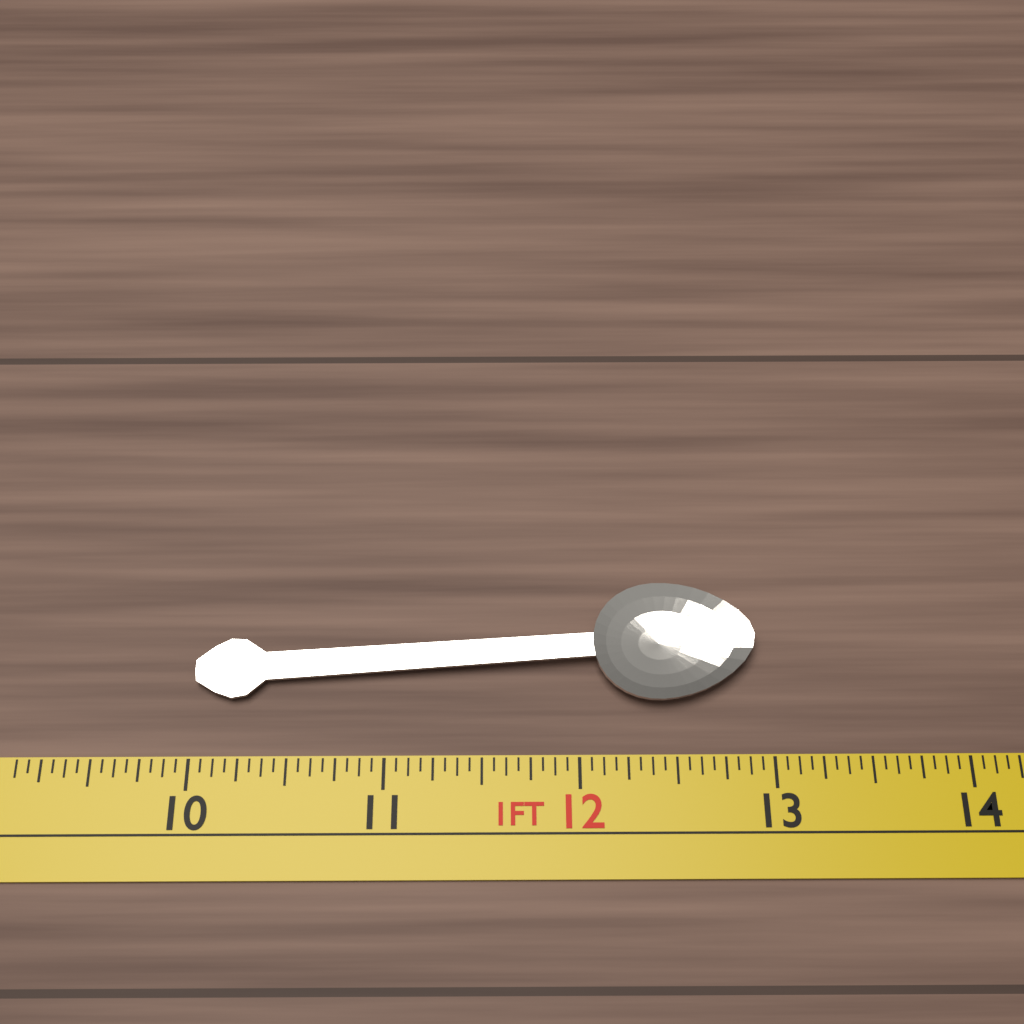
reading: 12.9375 in
